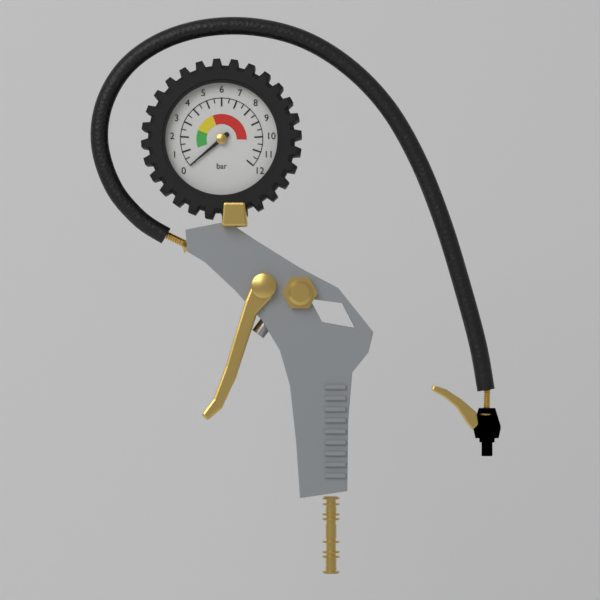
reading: 0.0 bar
